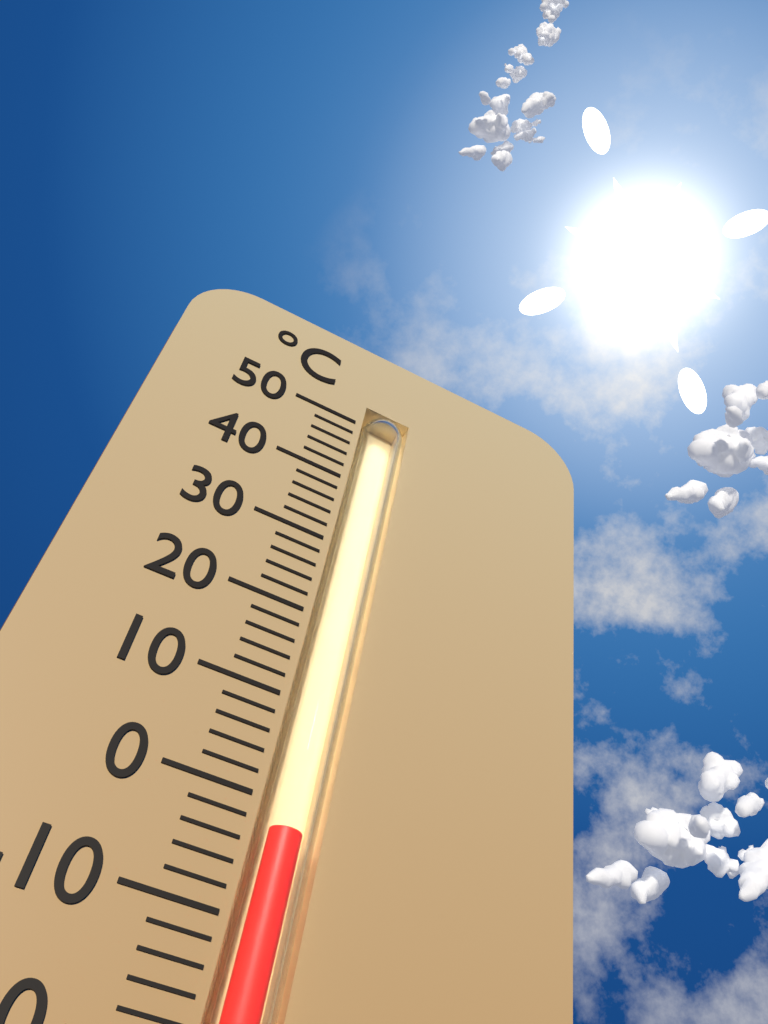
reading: -2 °C
